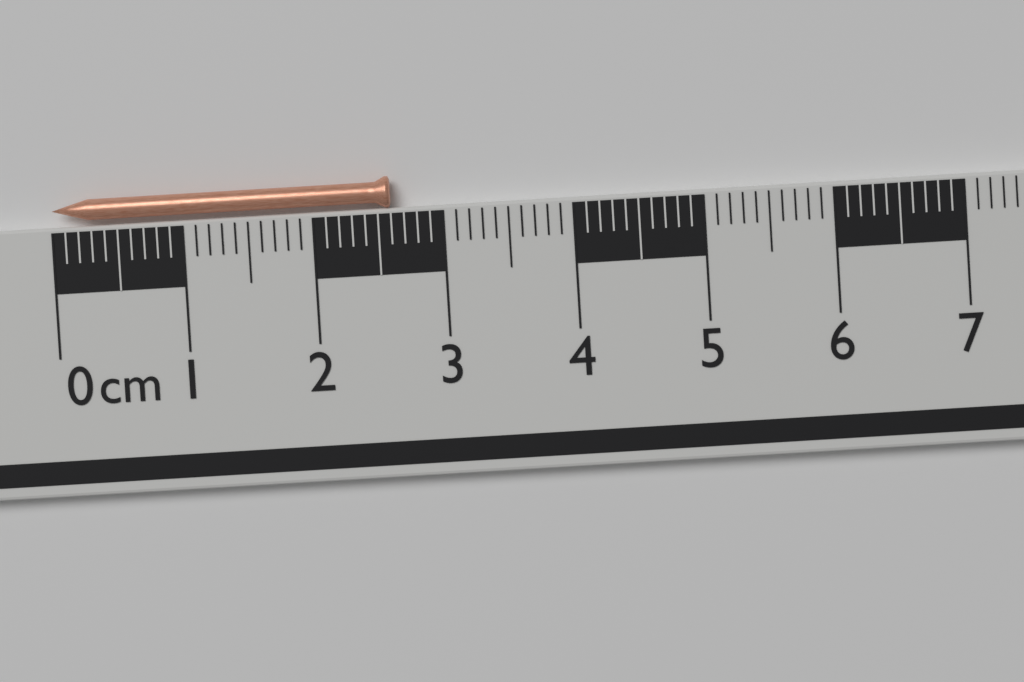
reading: 2.6 cm
